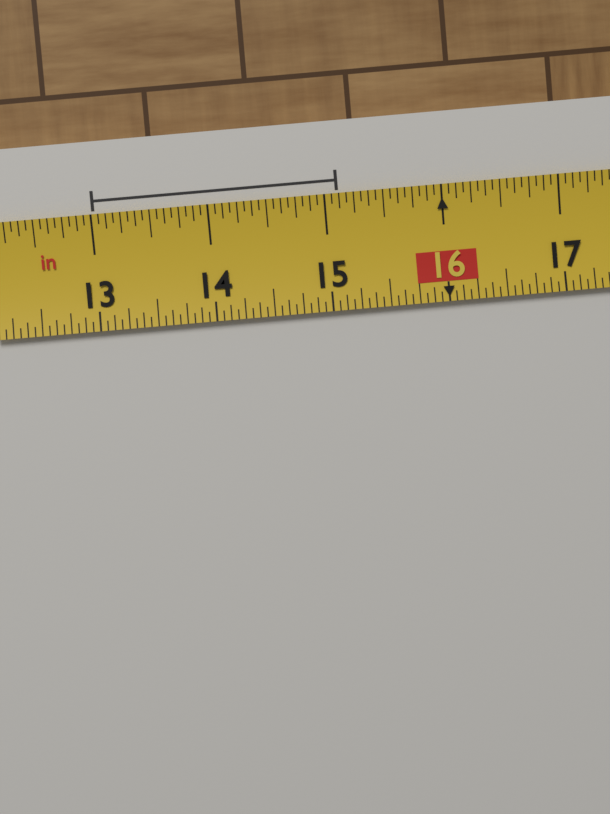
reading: 15.1250 in
